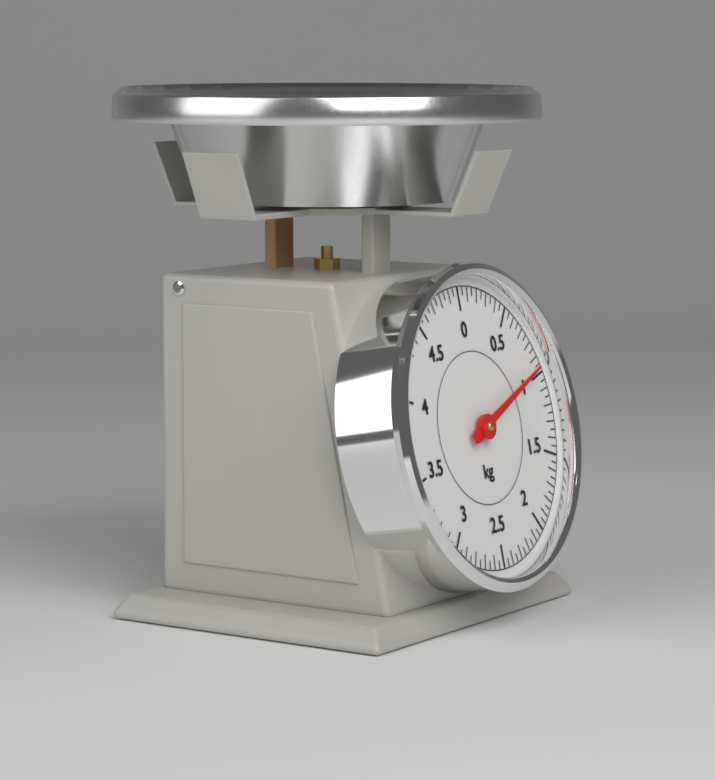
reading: 0.95 kg
